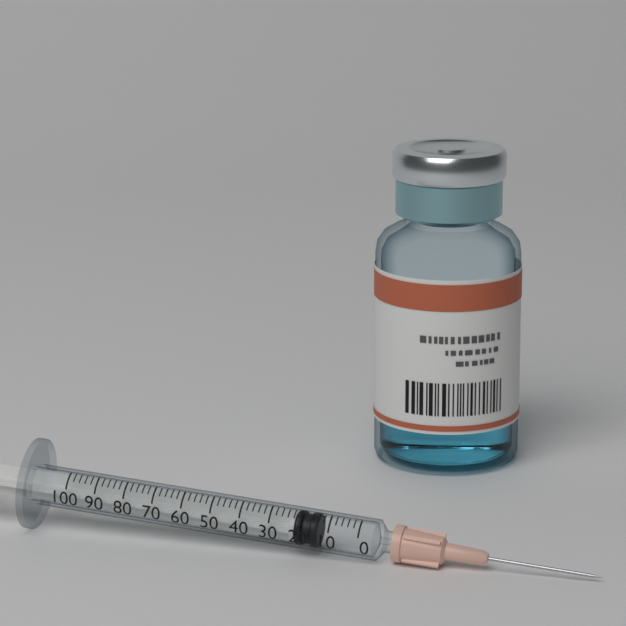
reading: 14 (no unit)
